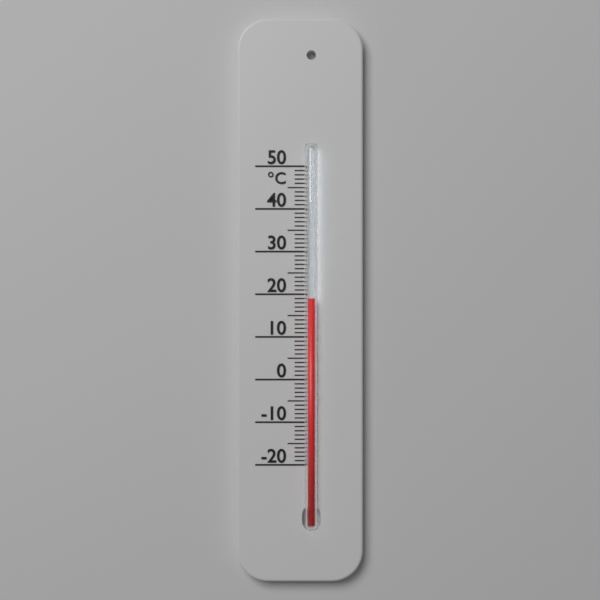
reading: 19 °C
